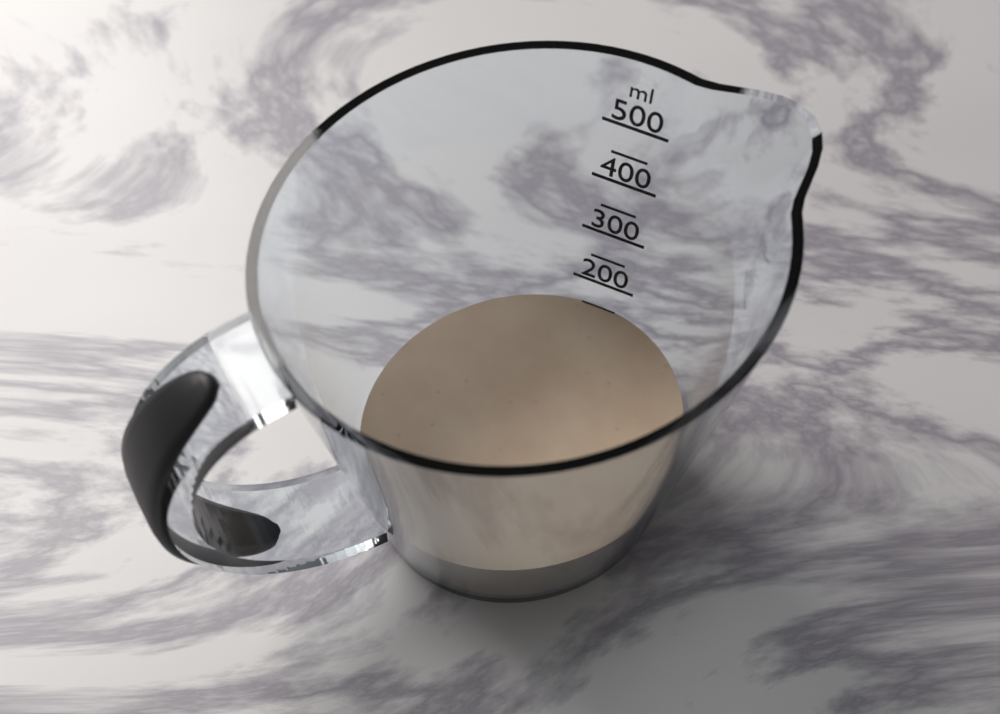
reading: 150 ml
